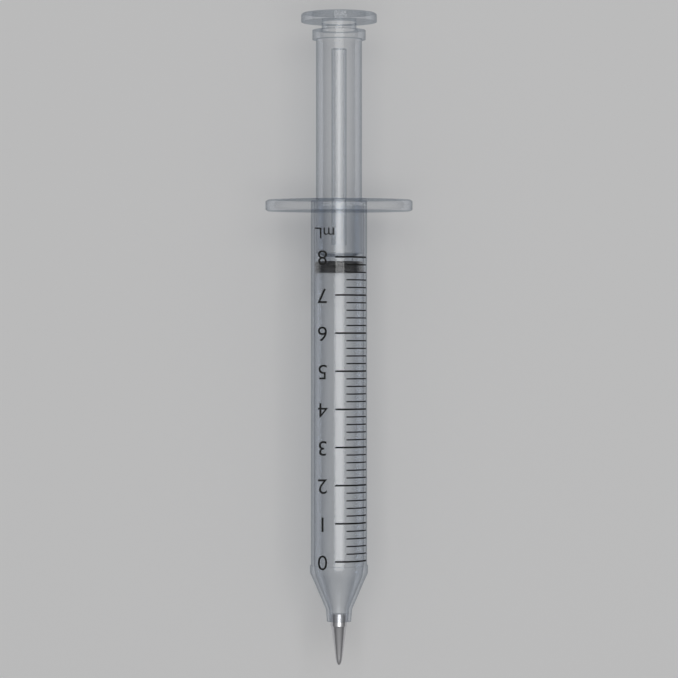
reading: 7.6 ml
